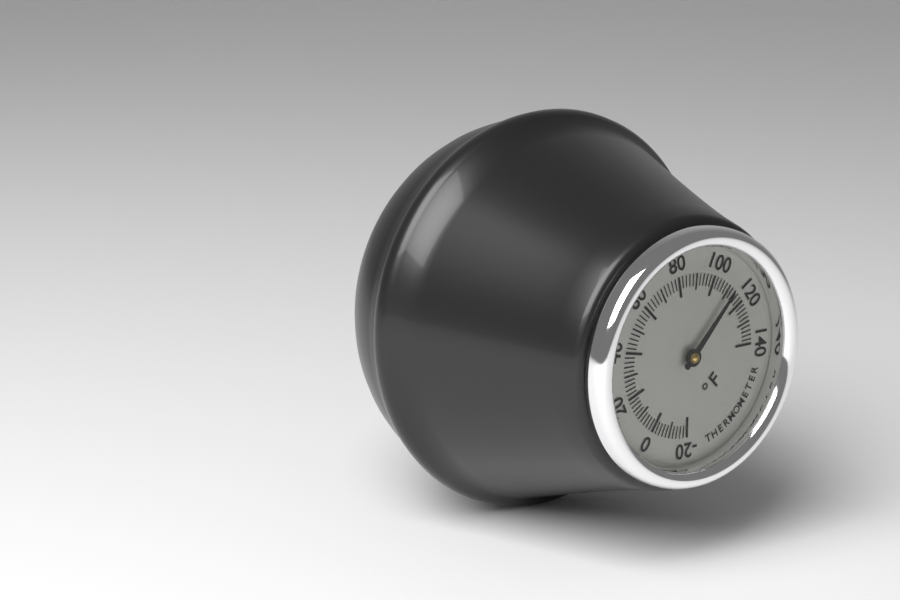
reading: 112 °F
